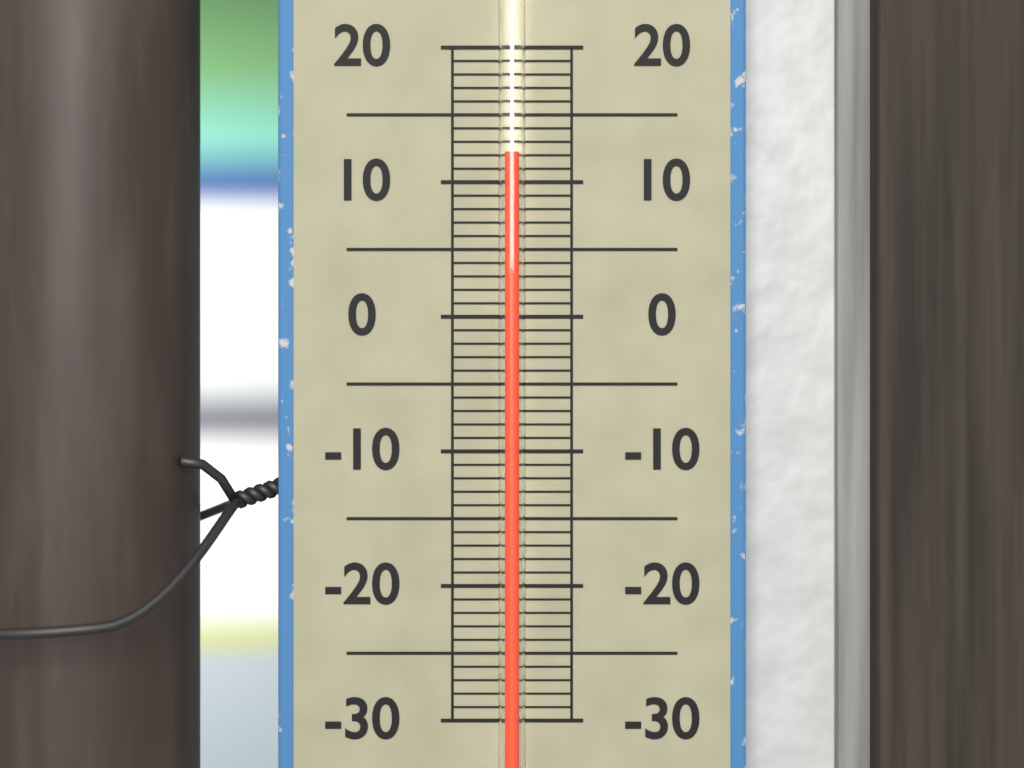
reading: 12 (no unit)
